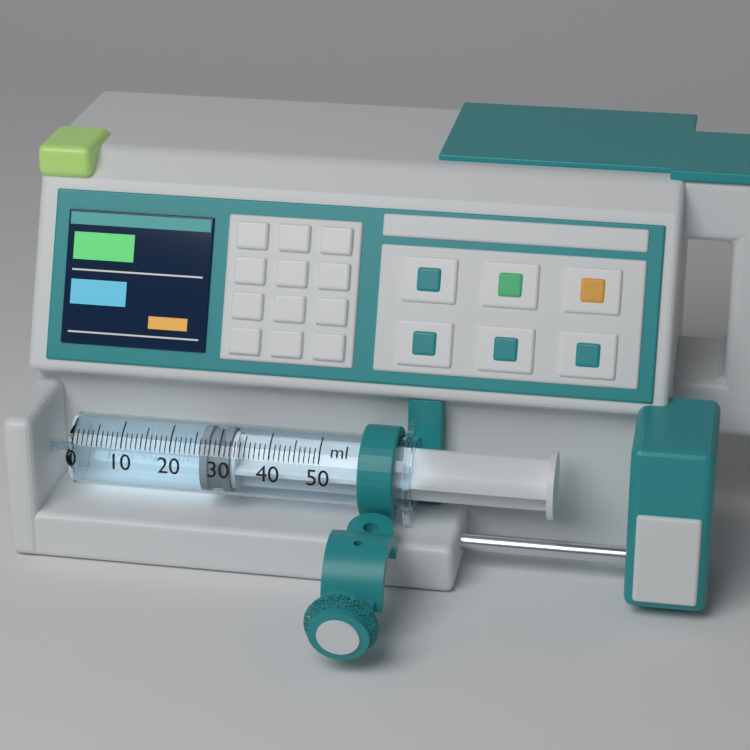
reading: 26 ml
